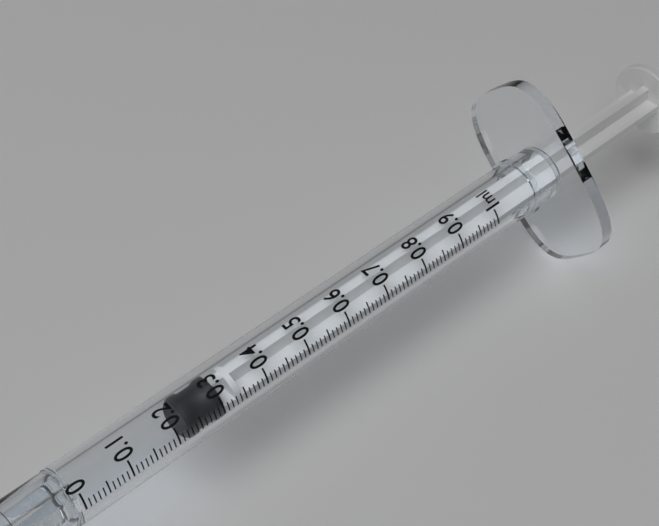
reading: 0.23 ml
